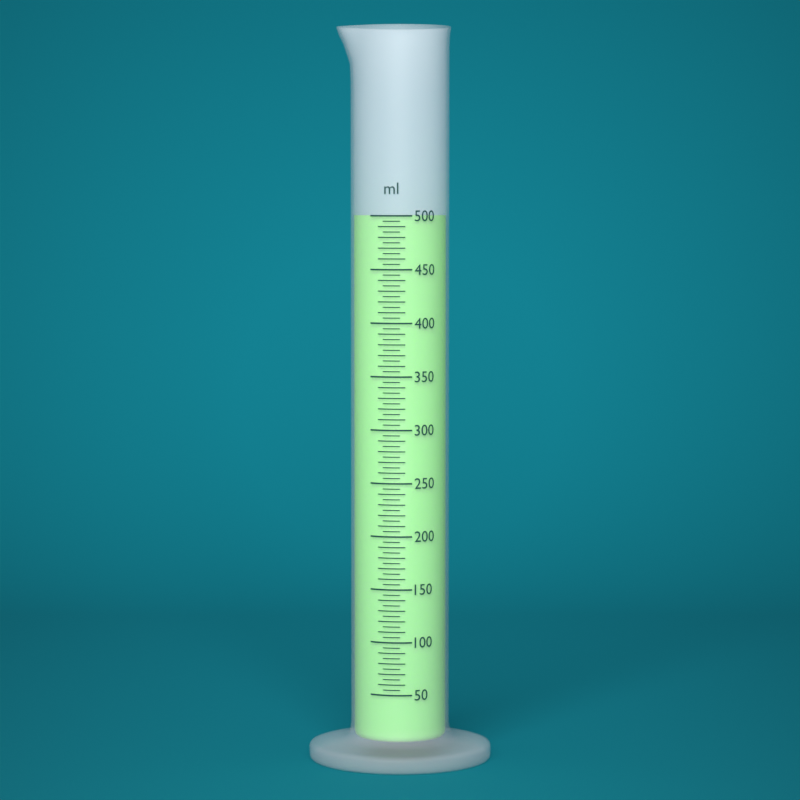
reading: 500 ml
